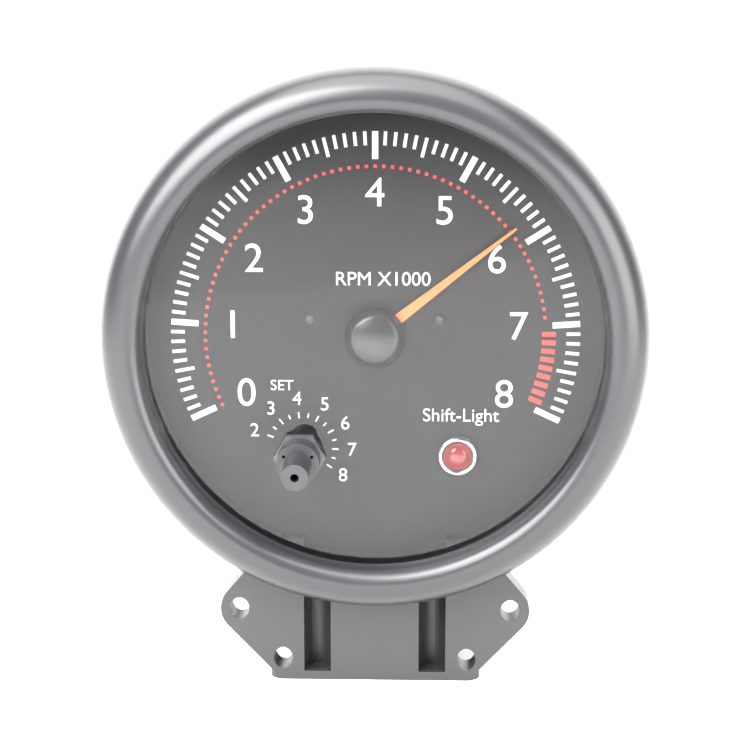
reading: 5.8 RPM x1000
